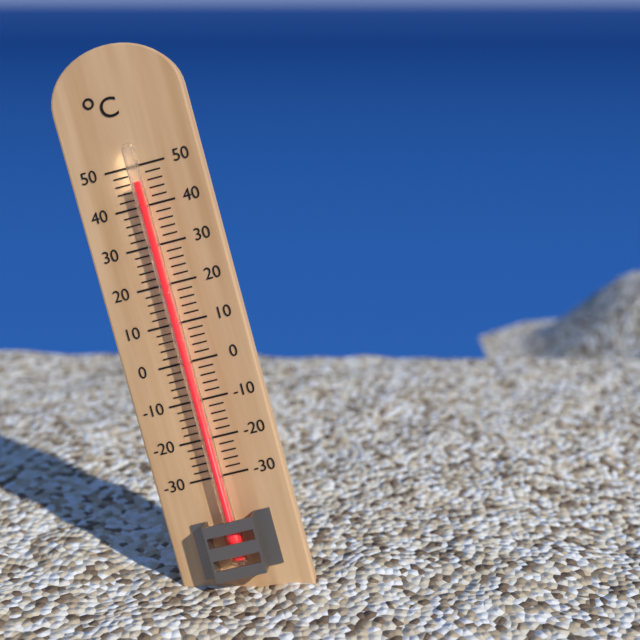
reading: 46 °C
